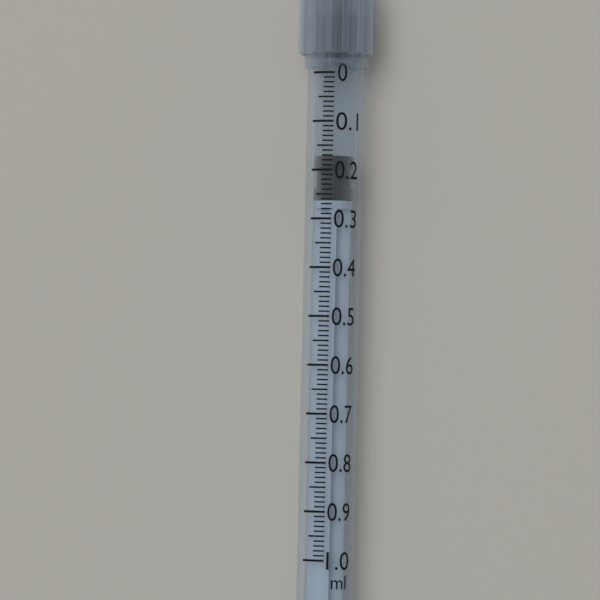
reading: 0.17 ml
